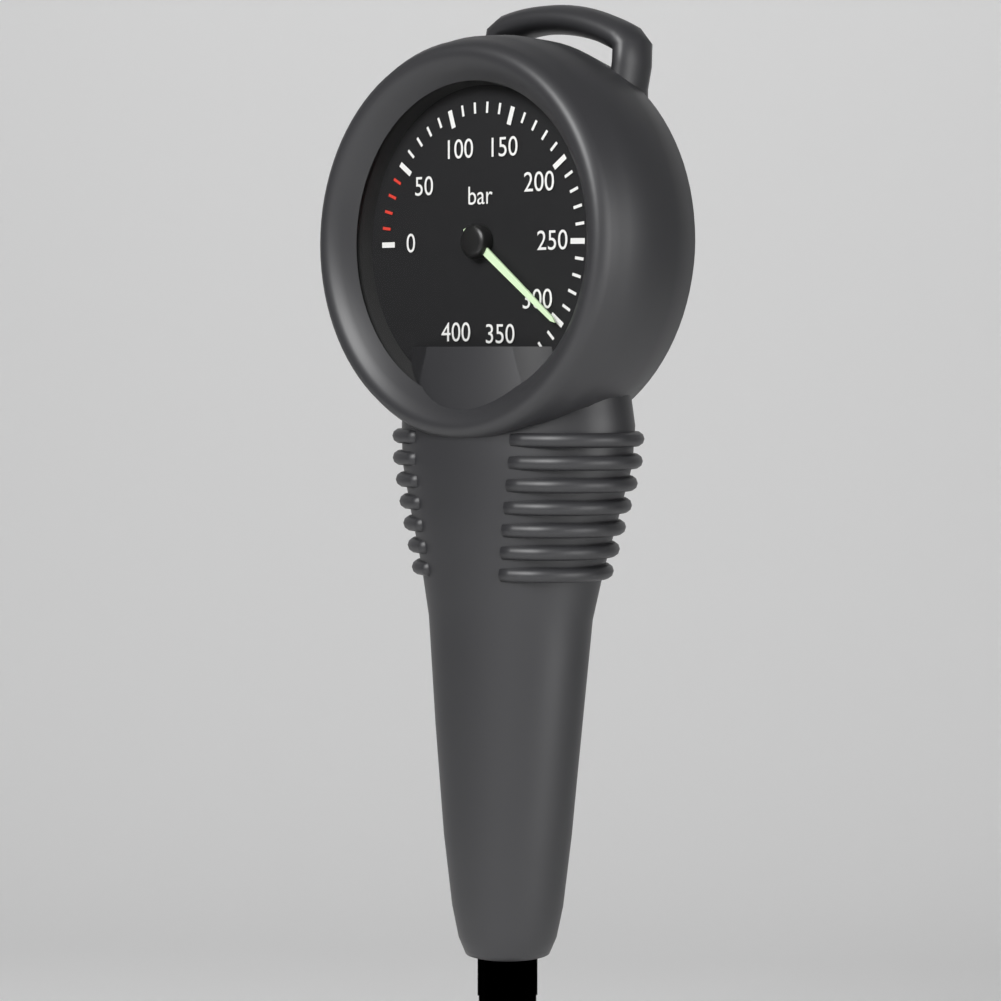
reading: 300 bar
